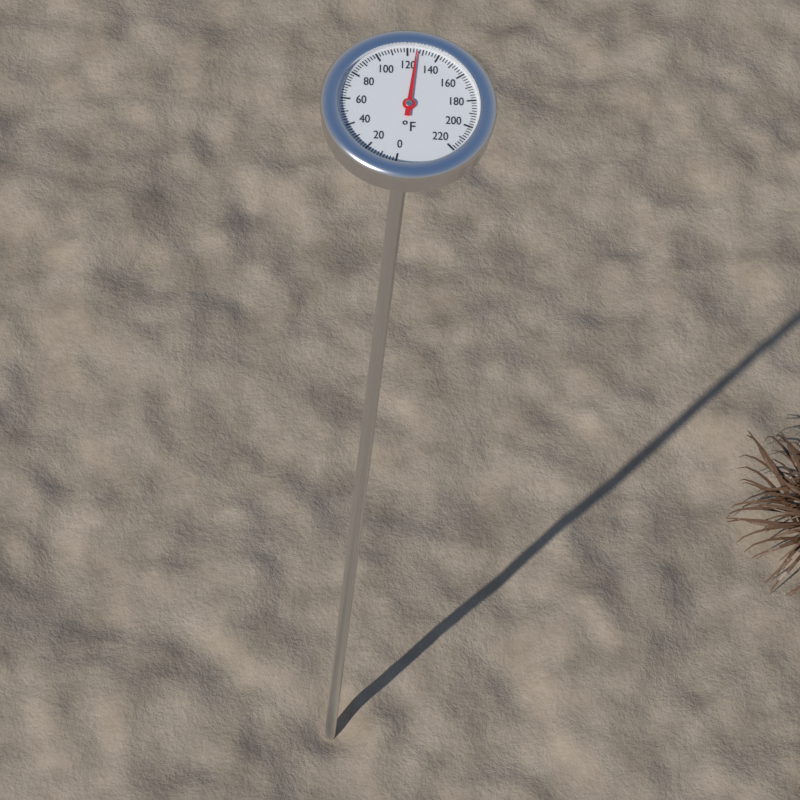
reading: 126 °F
